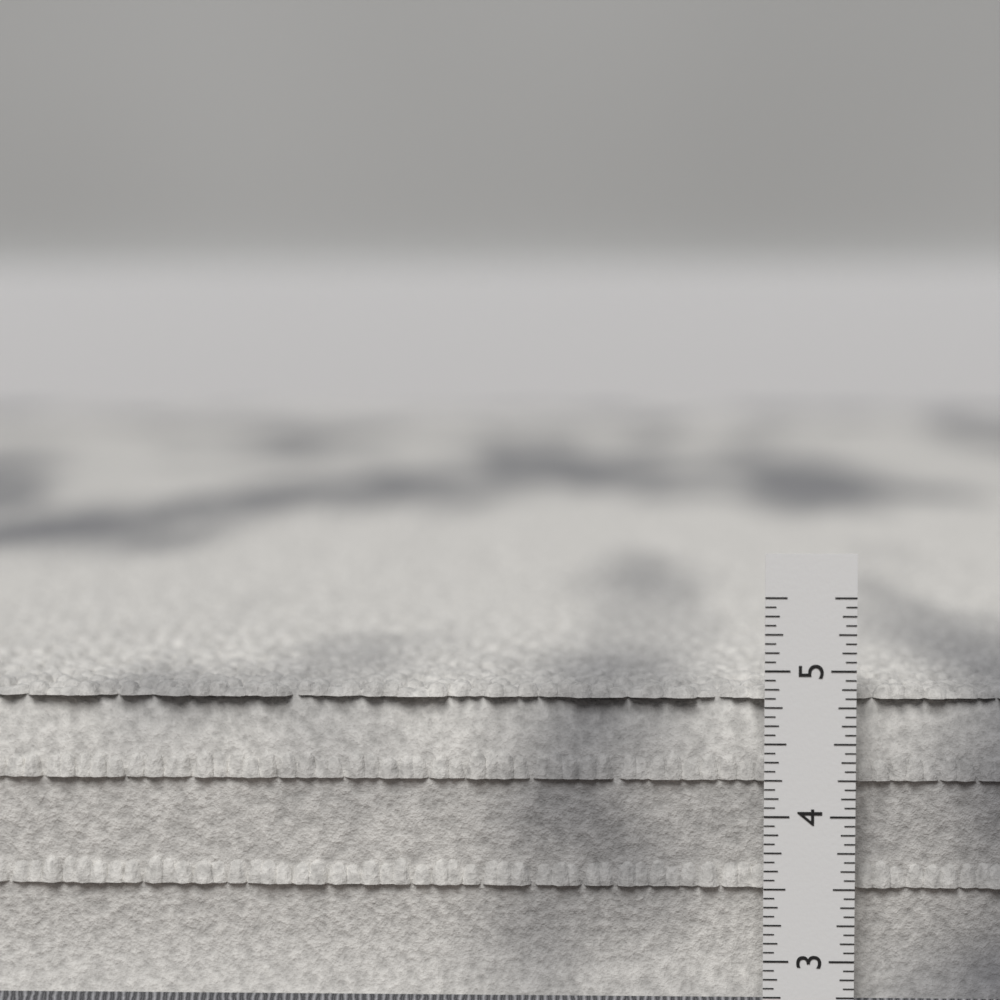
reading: 4.8750 in
